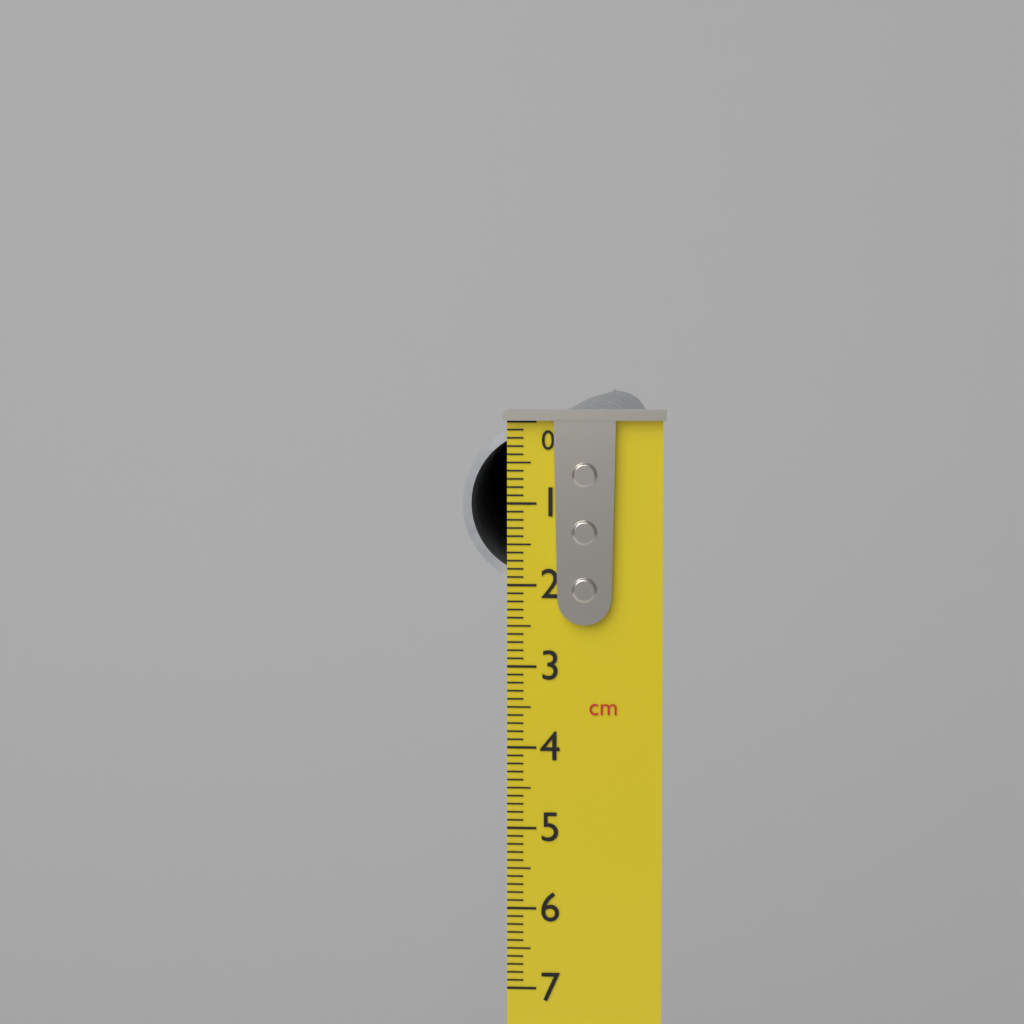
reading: 2.0 cm
